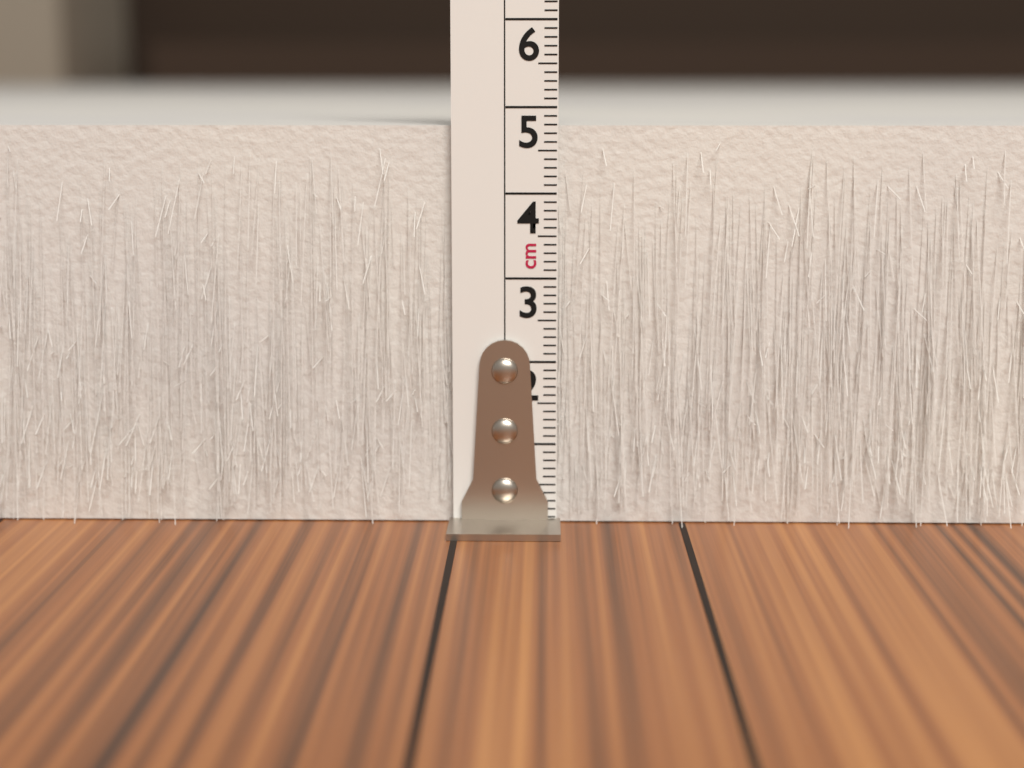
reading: 4.8 cm
